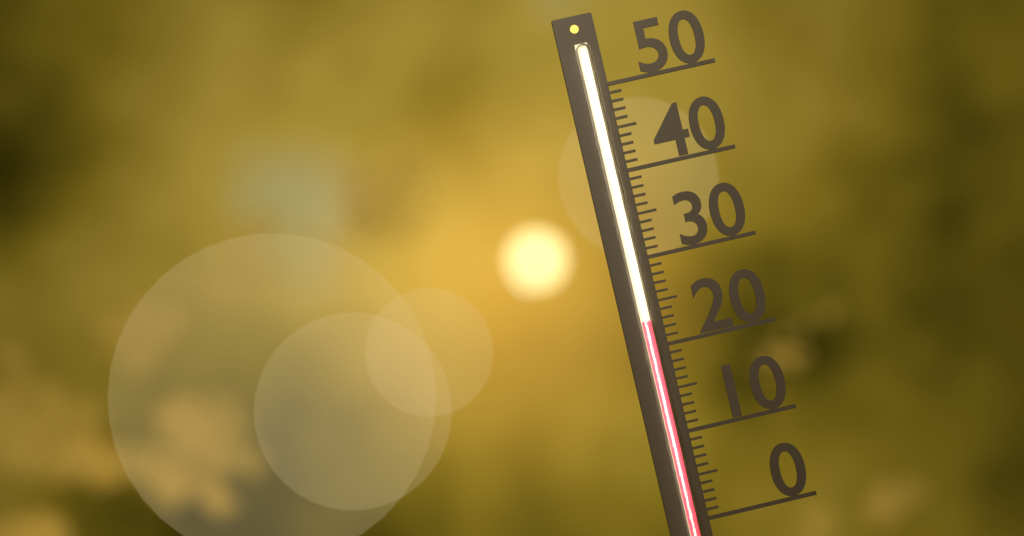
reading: 23 (no unit)
